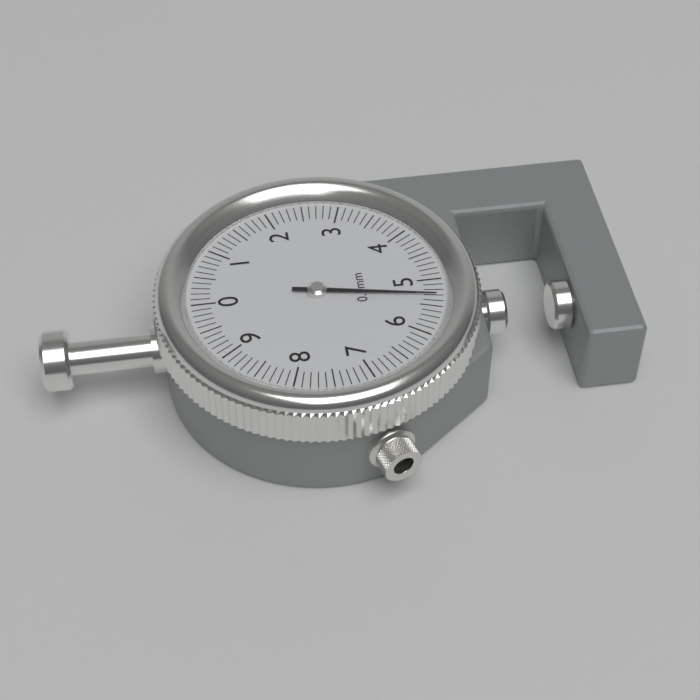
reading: 5.3 mm
